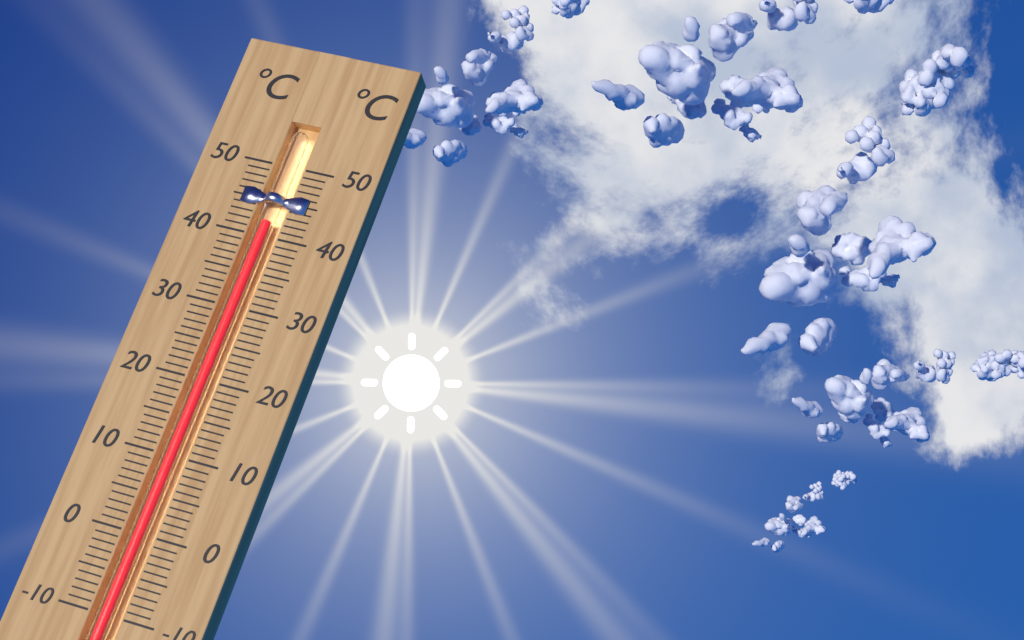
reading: 42 °C
